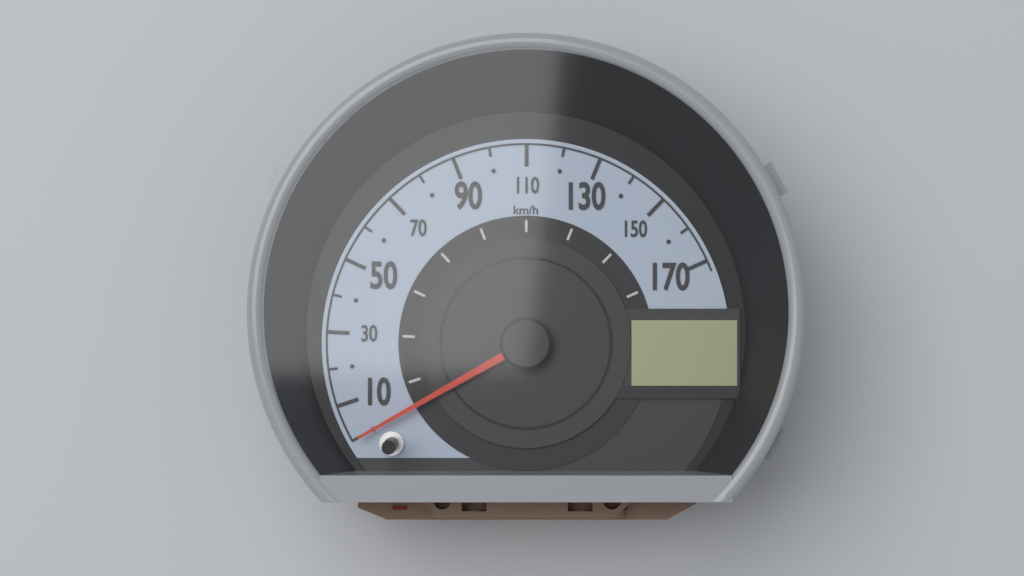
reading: 0 km/h
